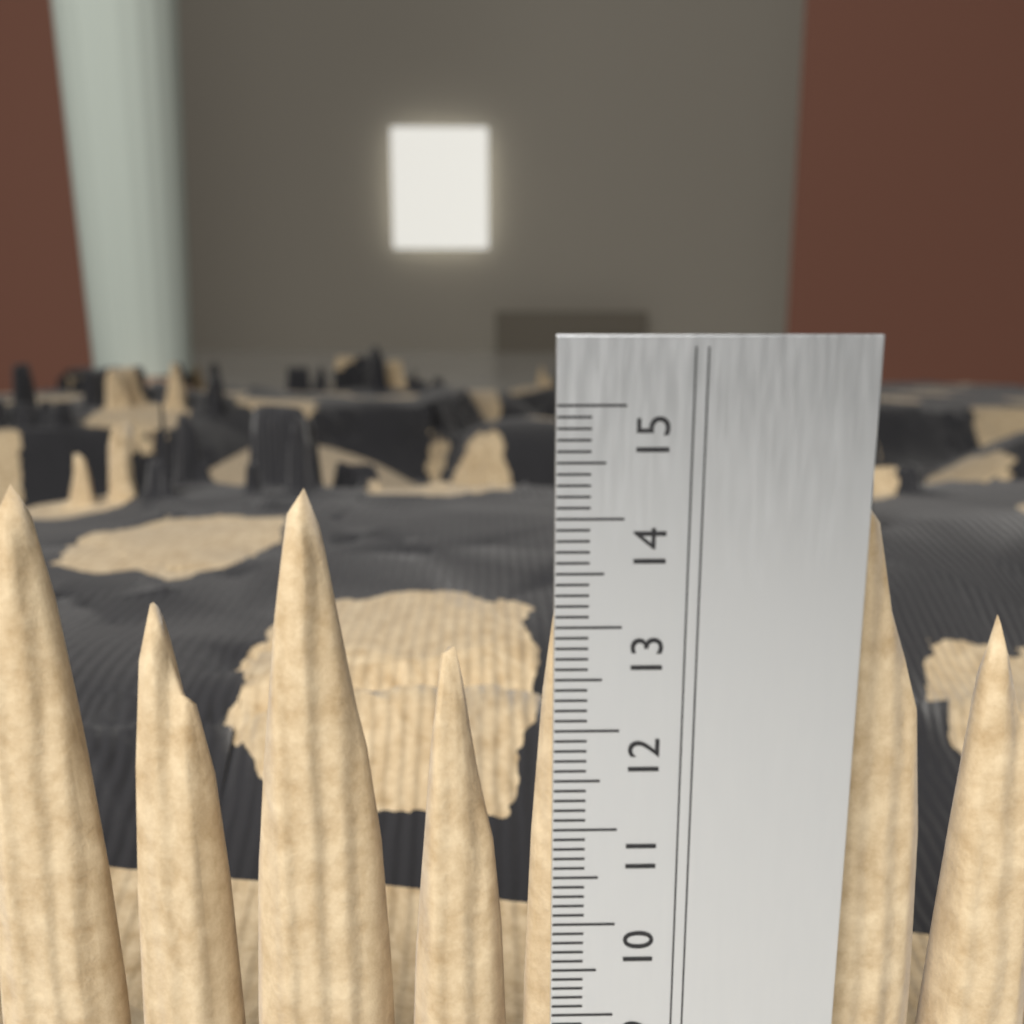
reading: 14.2 cm
